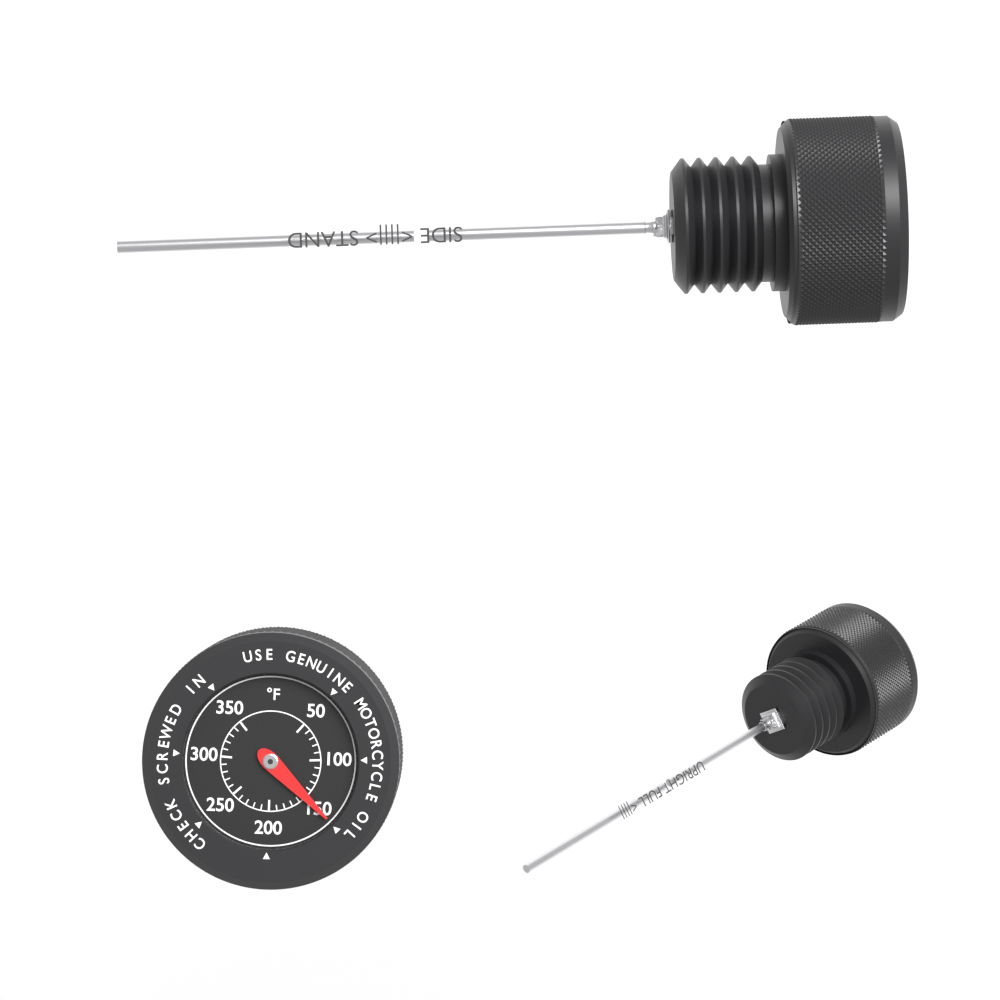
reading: 150 °F
